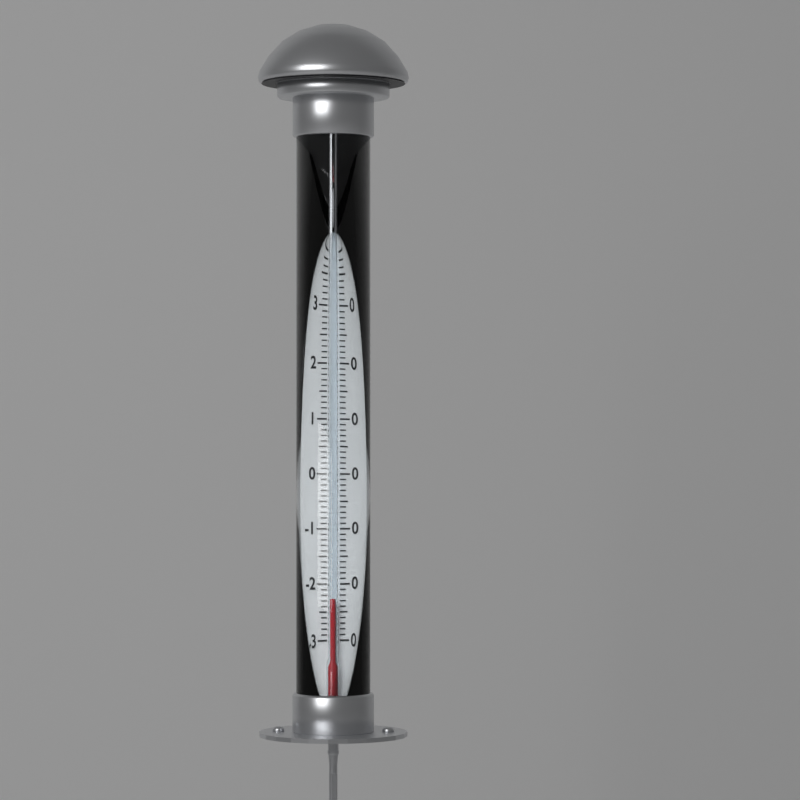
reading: -23 °C
